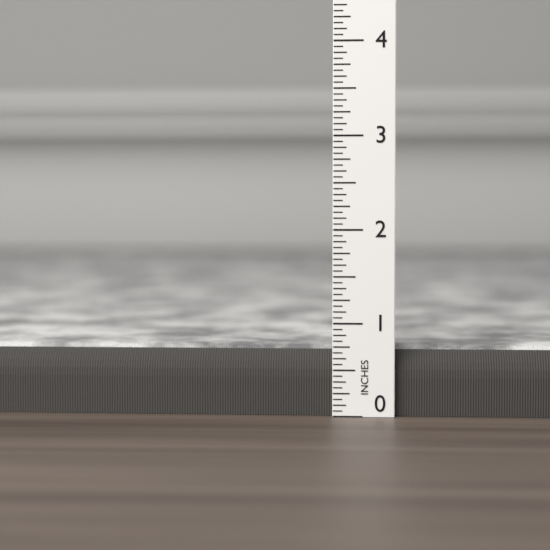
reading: 0.7500 in
